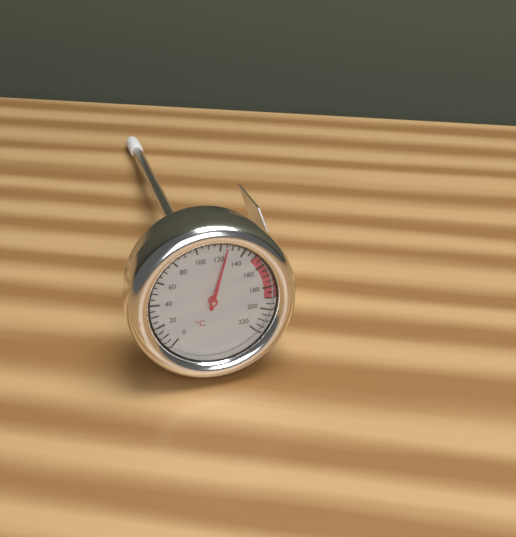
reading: 125 °C
